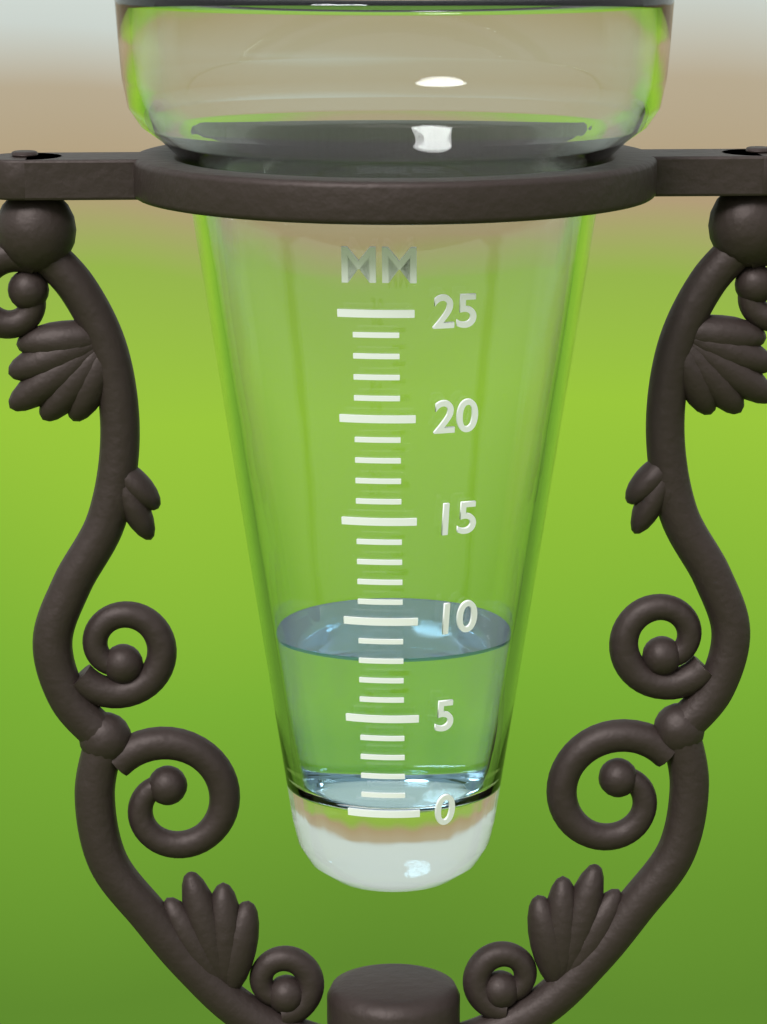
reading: 8 mm
